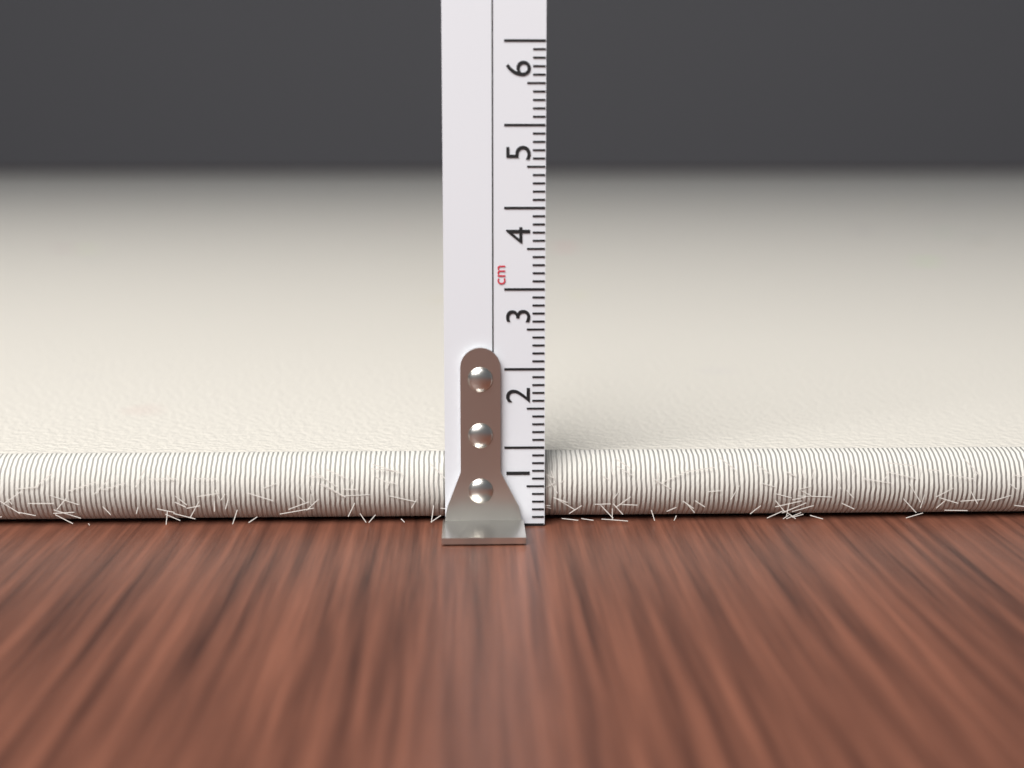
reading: 0.9 cm
